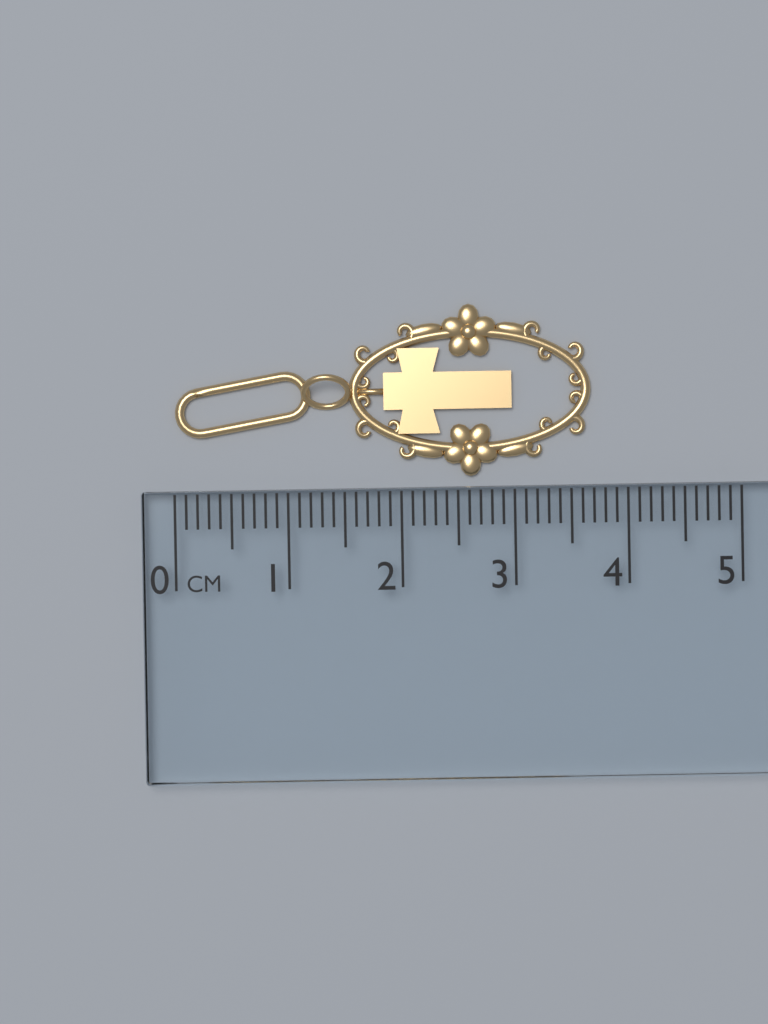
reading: 3.7 cm
